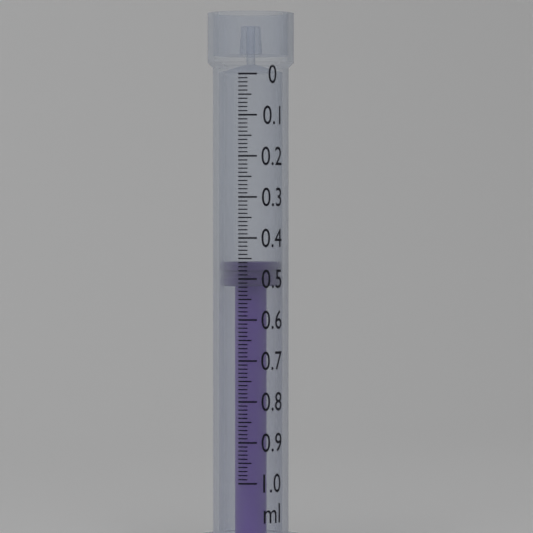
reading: 0.46 ml
